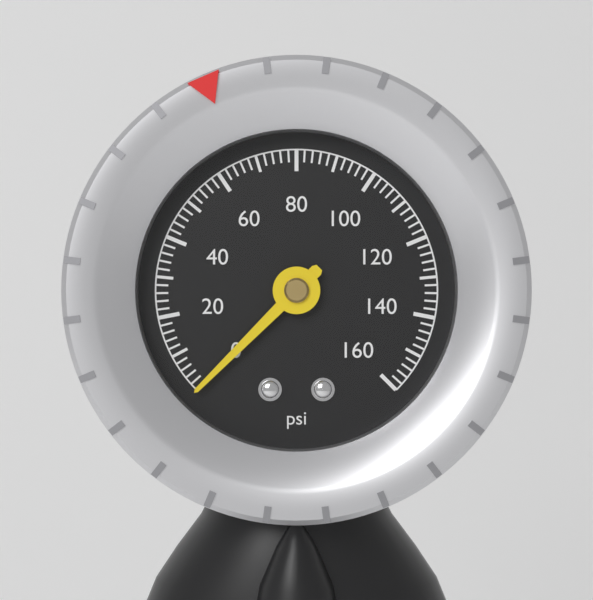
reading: 0 psi
